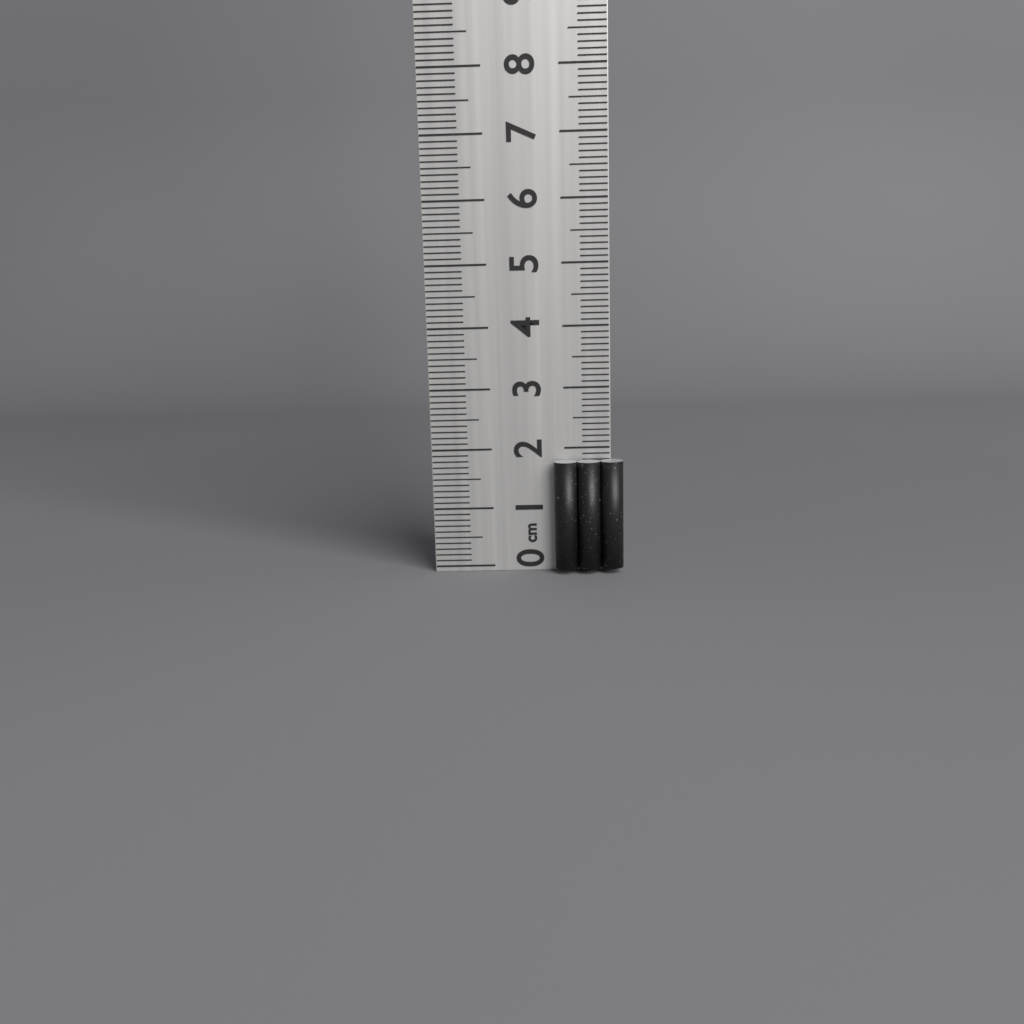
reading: 1.8 cm
